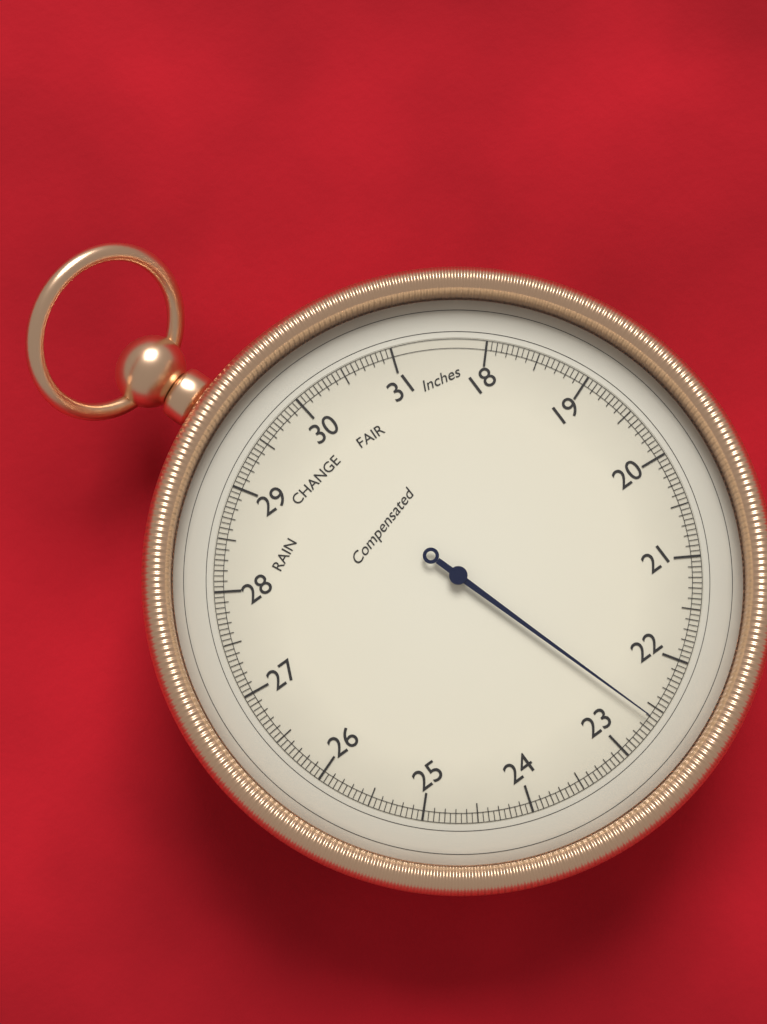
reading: 22.60 inHg
